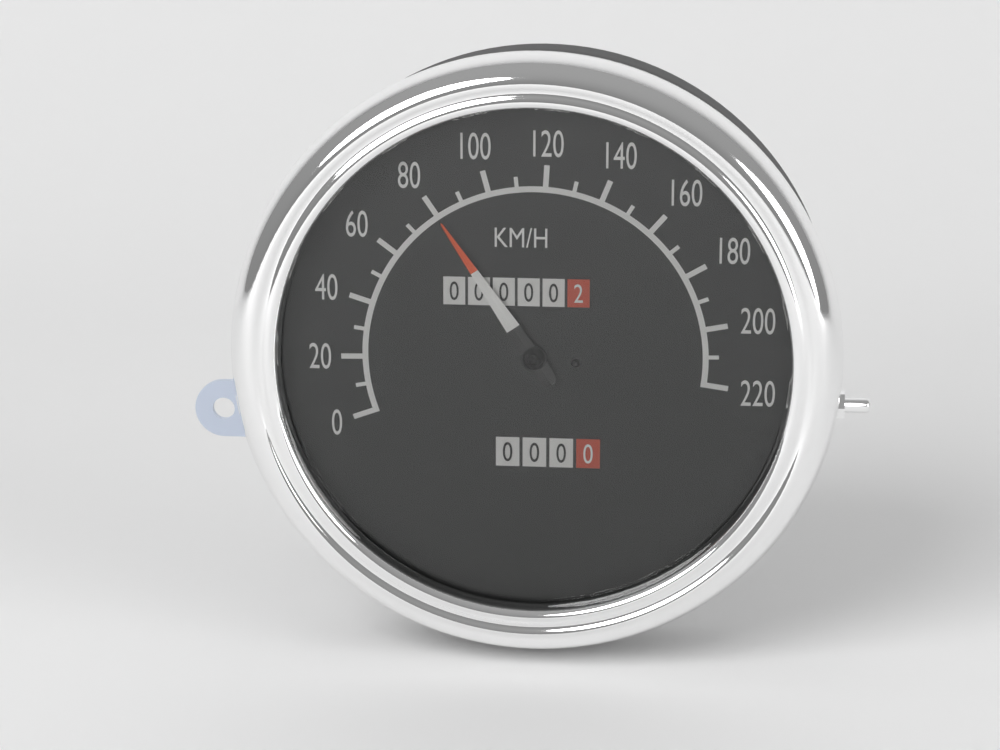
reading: 80 km/h
